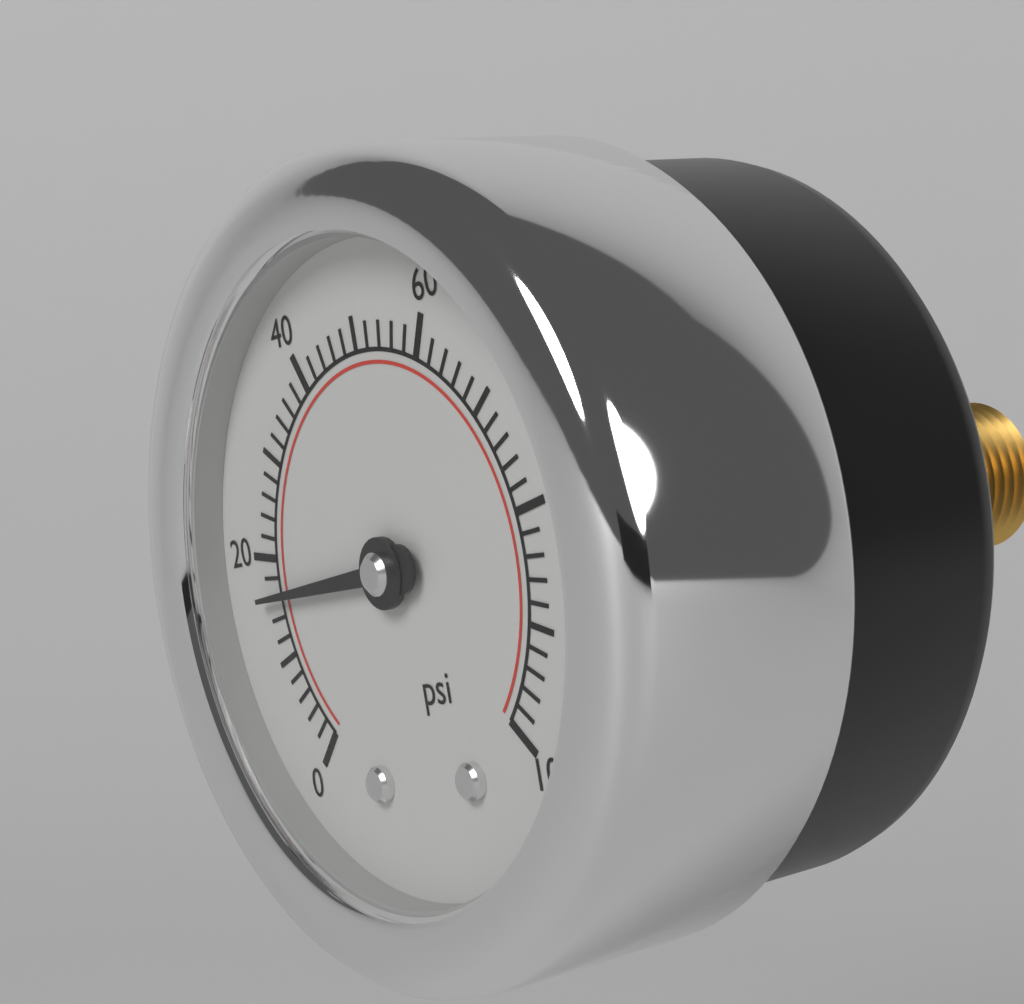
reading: 16 psi
